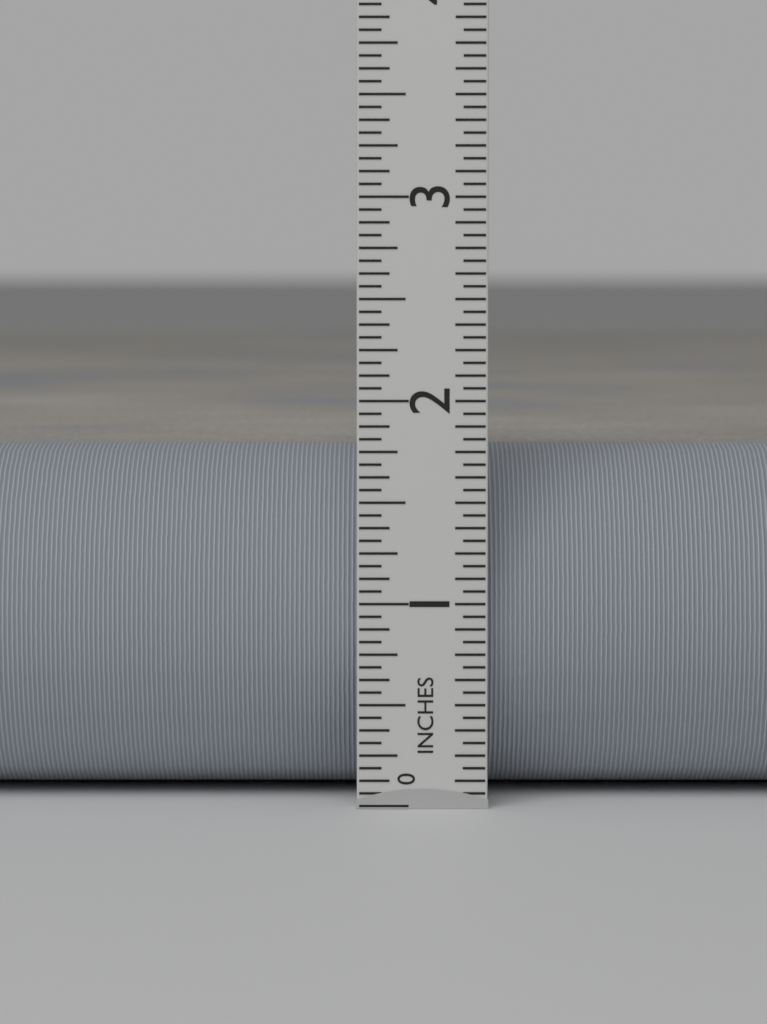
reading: 1.7500 in
